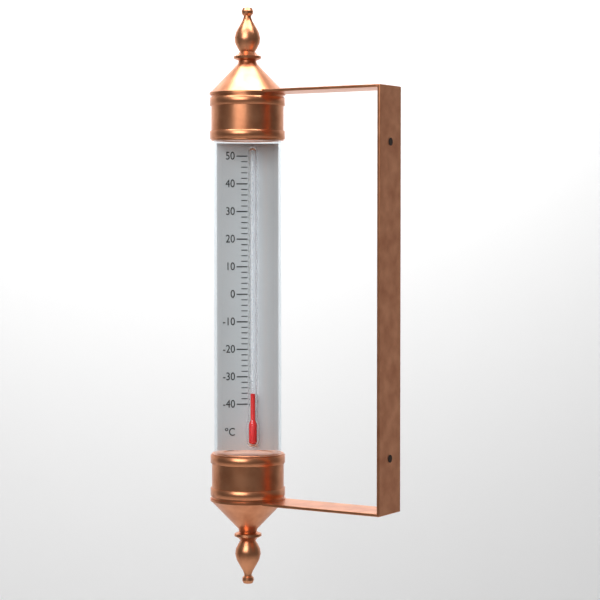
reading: -36 °C
